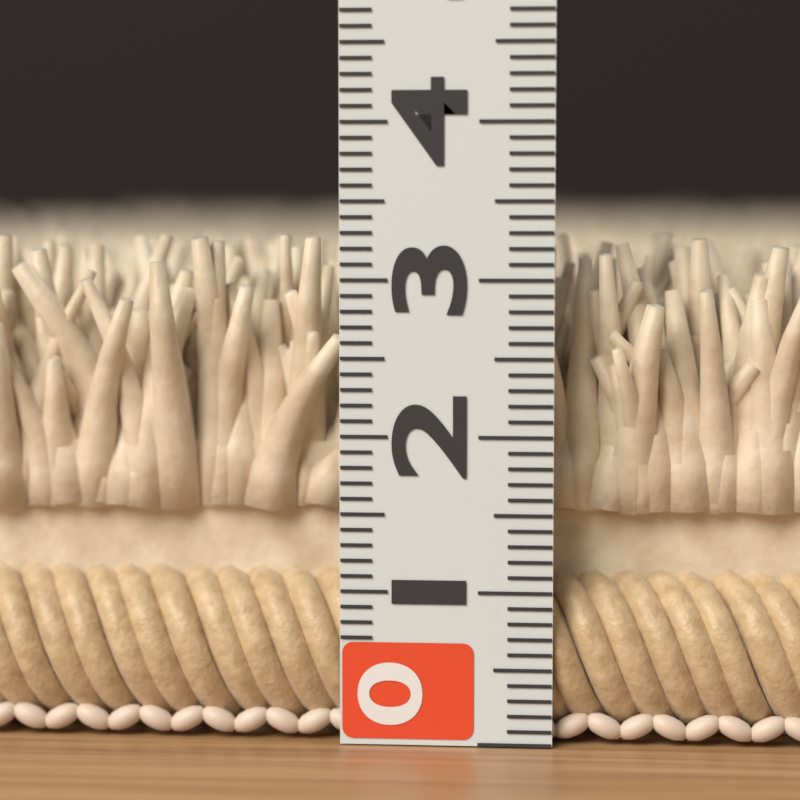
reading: 3.3 (no unit)
